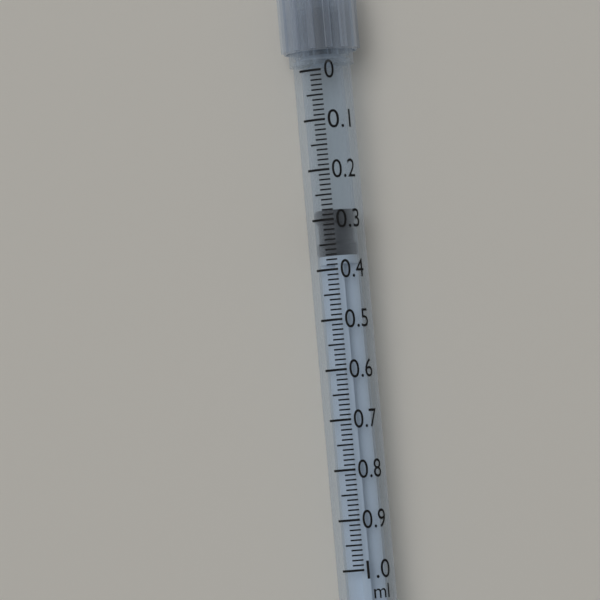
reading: 0.28 ml
